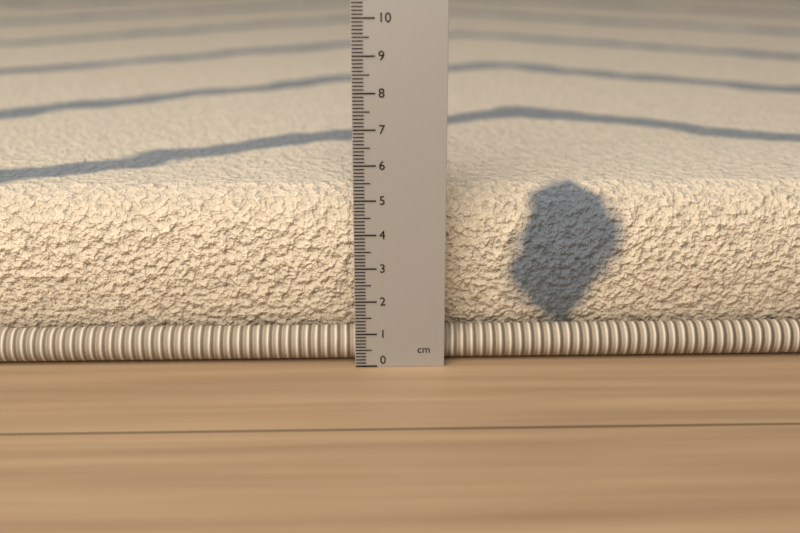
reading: 5.0 cm
